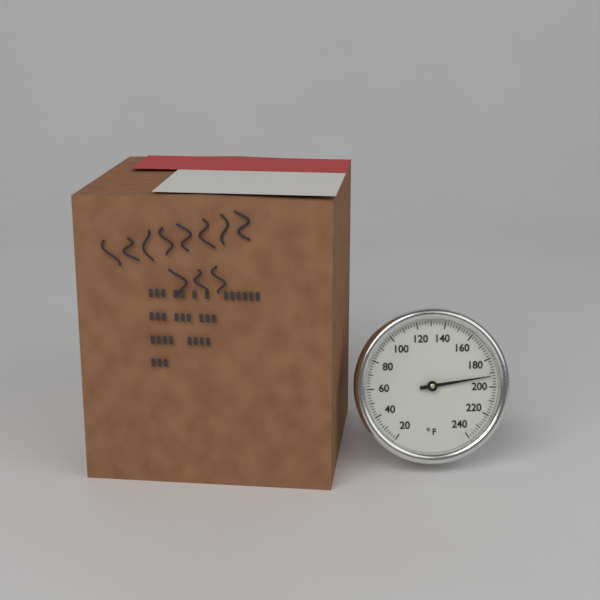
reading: 192 °F
